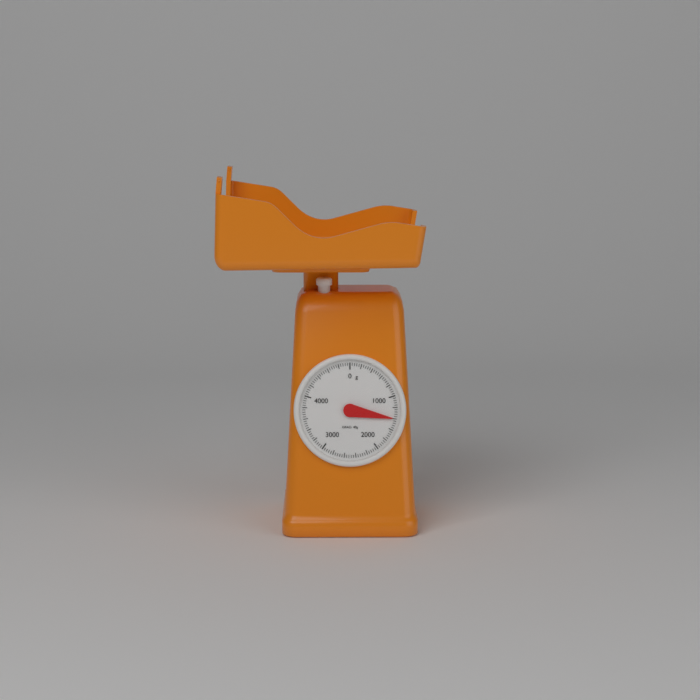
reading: 1400 g
